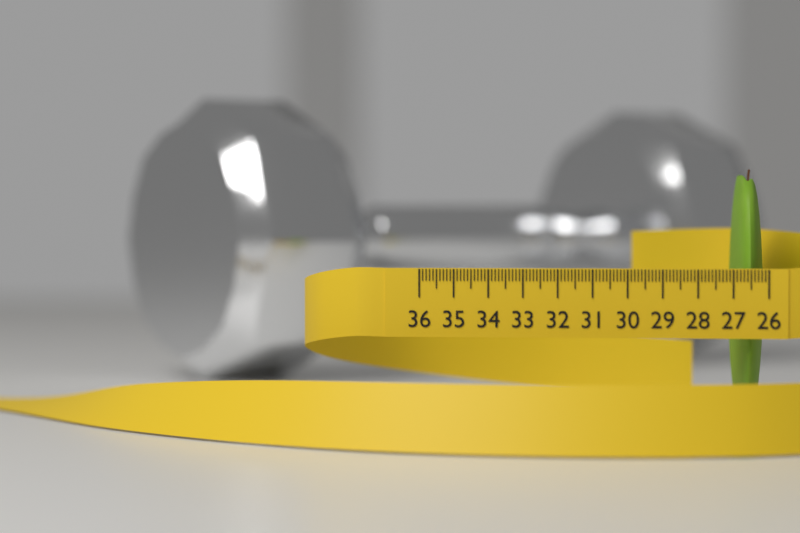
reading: 27.0 (no unit)
